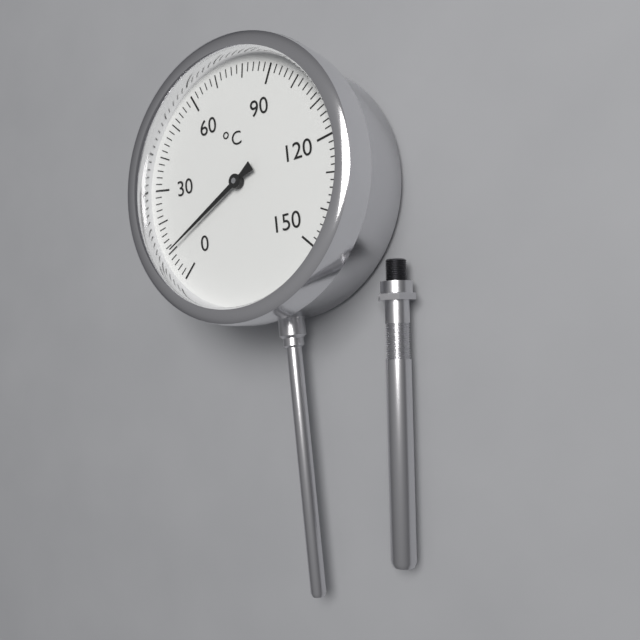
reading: 10 °C
